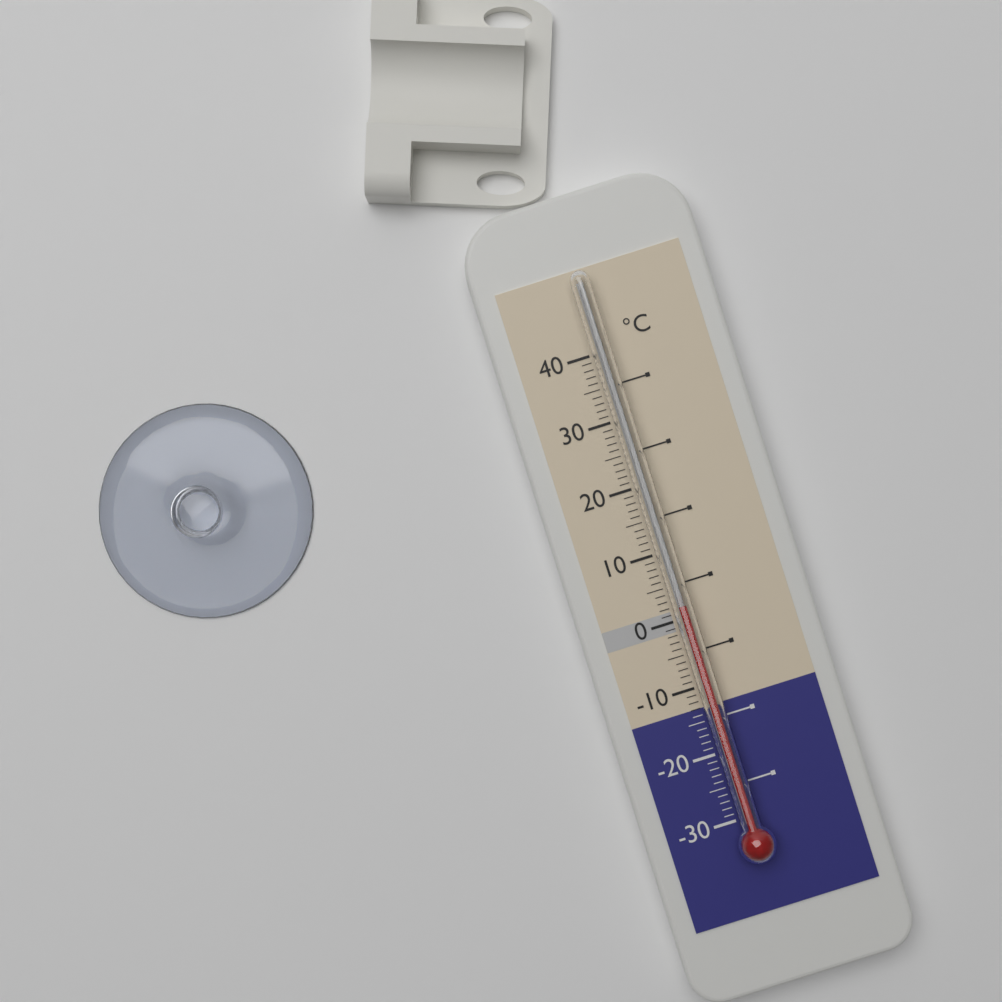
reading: 2 °C
